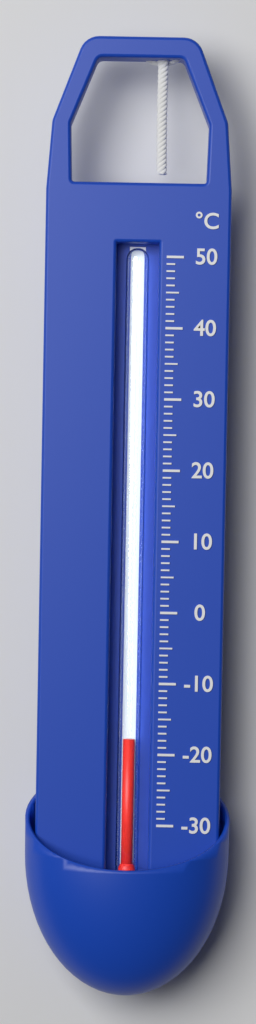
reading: -18 °C
